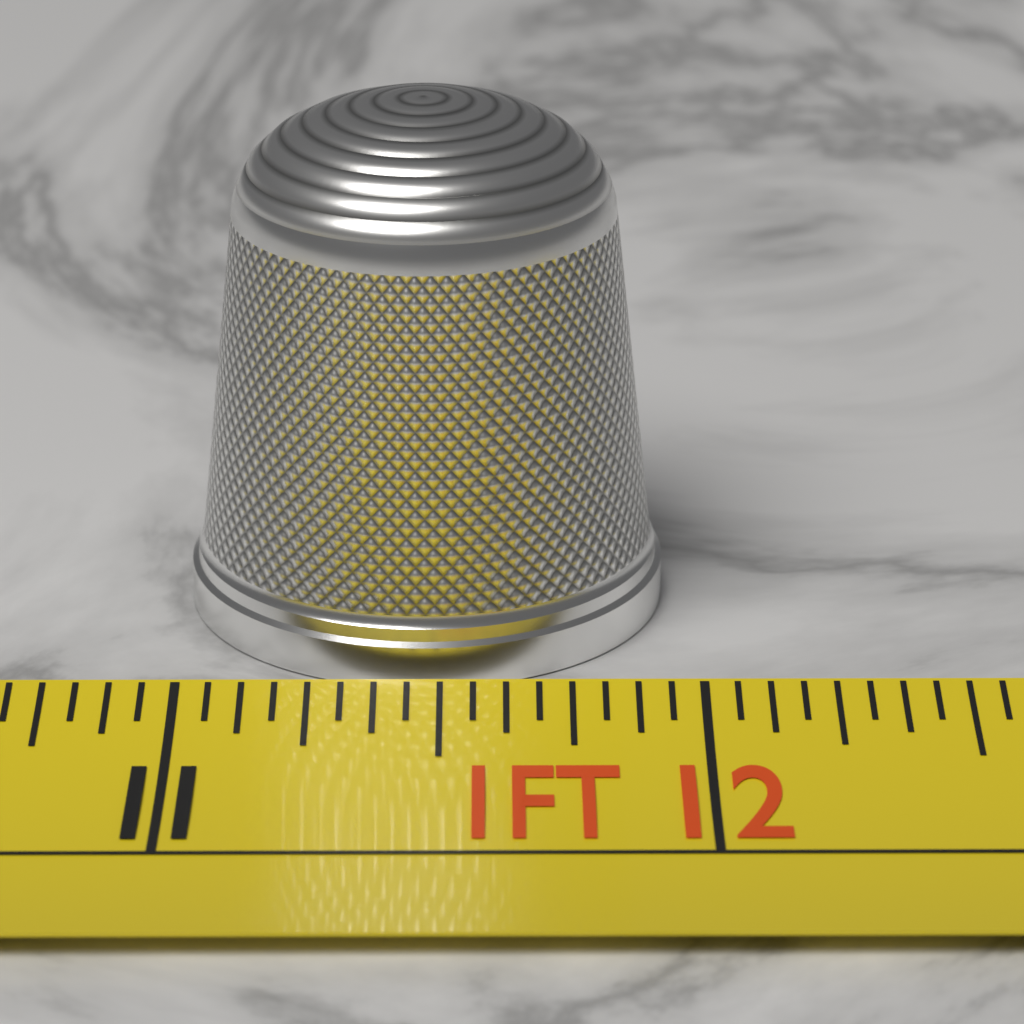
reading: 11.9375 in
